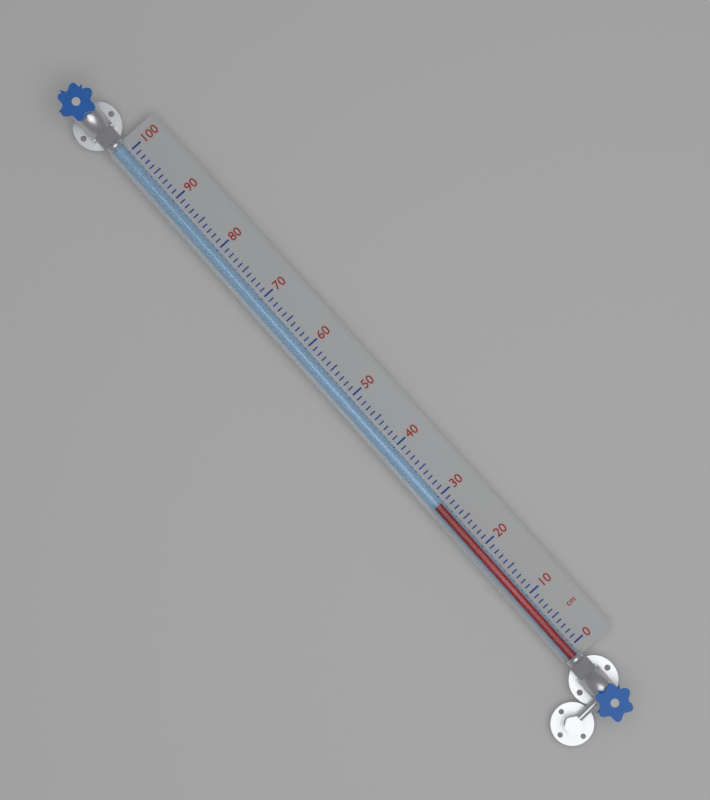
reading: 29 cm
